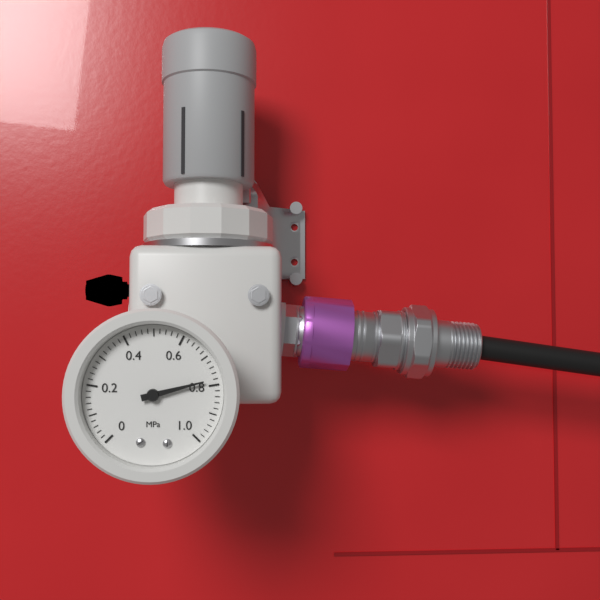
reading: 0.78 MPa
